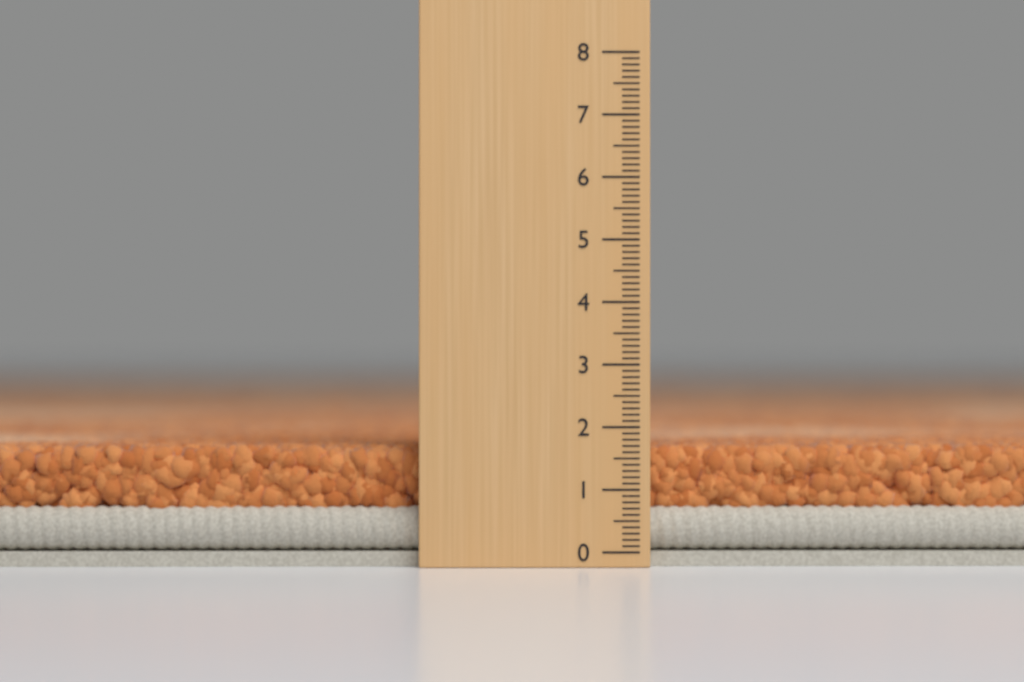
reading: 1.7 (no unit)
